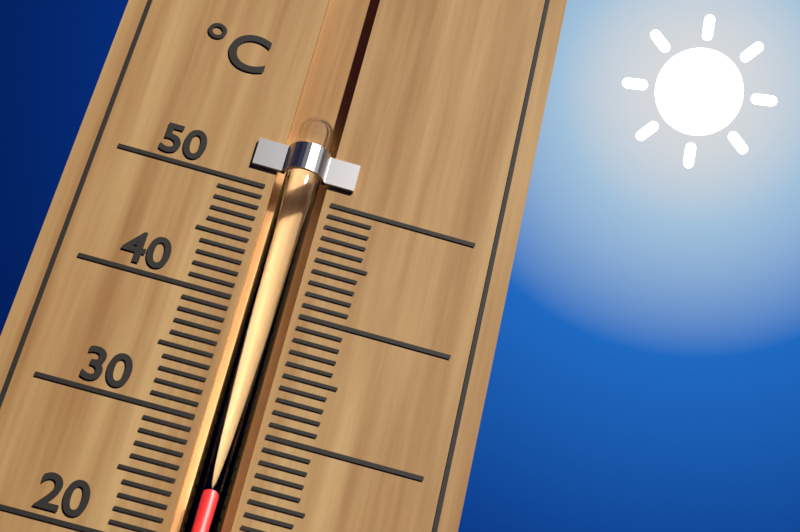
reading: 25 °C
